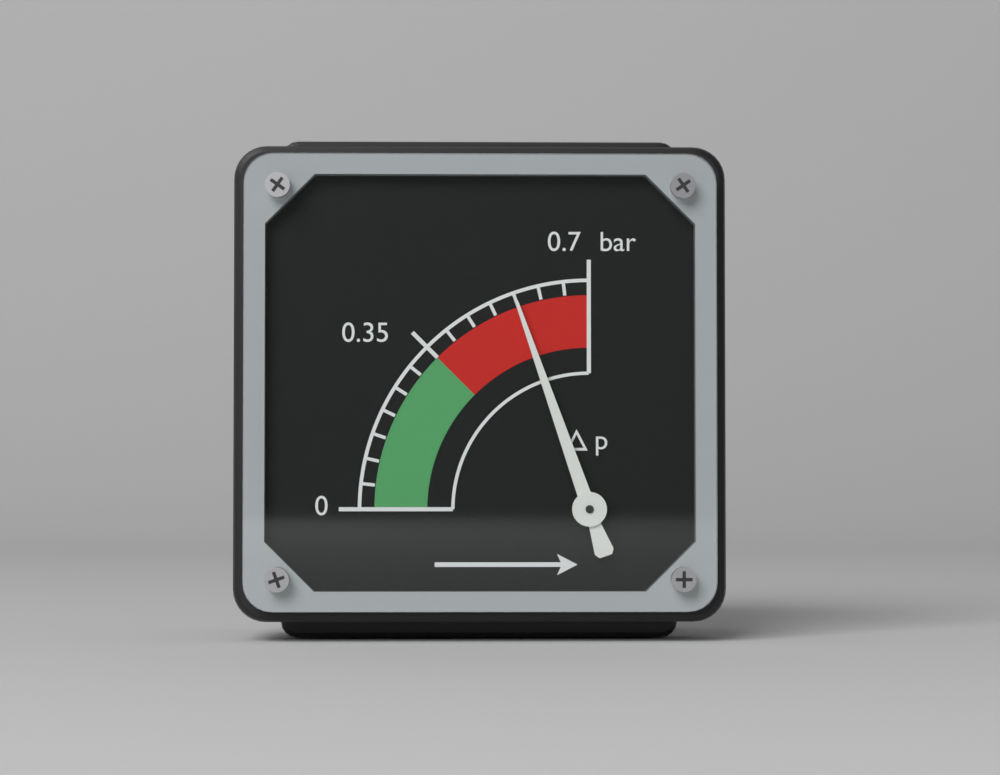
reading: 0.55 bar
